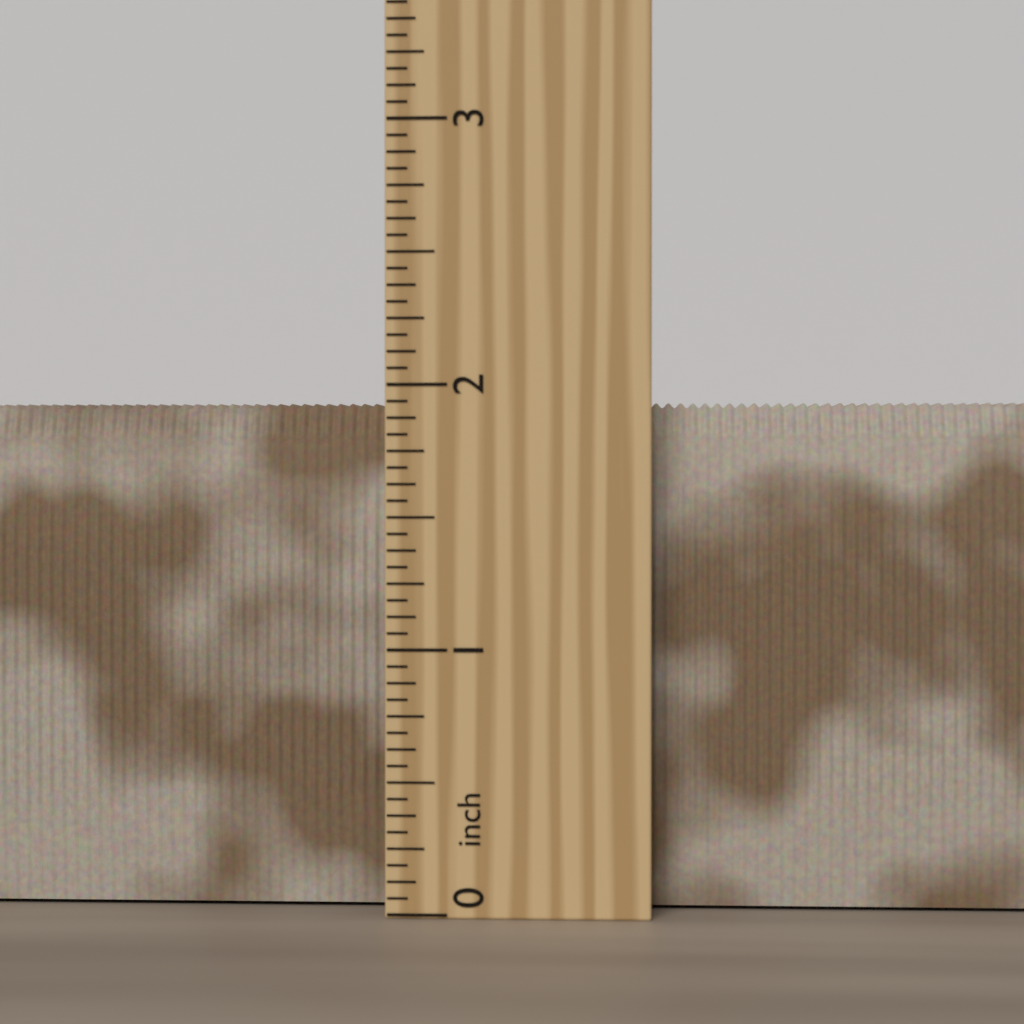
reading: 1.9375 inch
